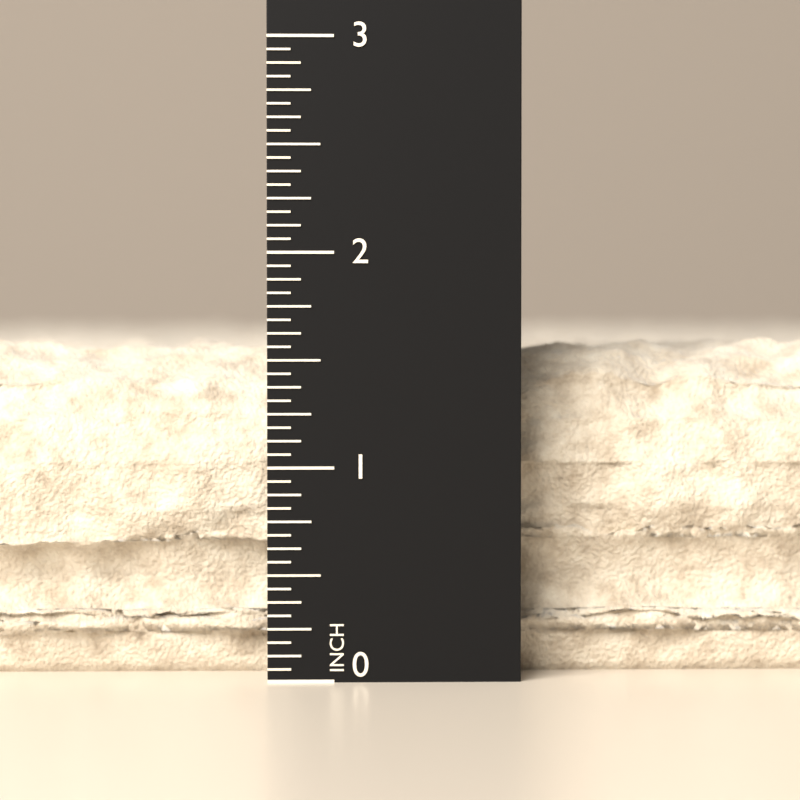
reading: 1.6250 in
